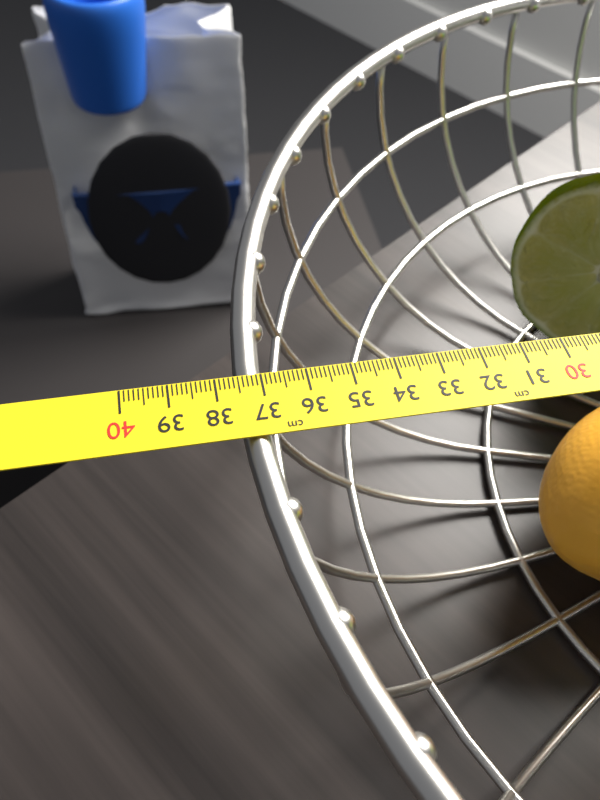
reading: 37.6 cm
